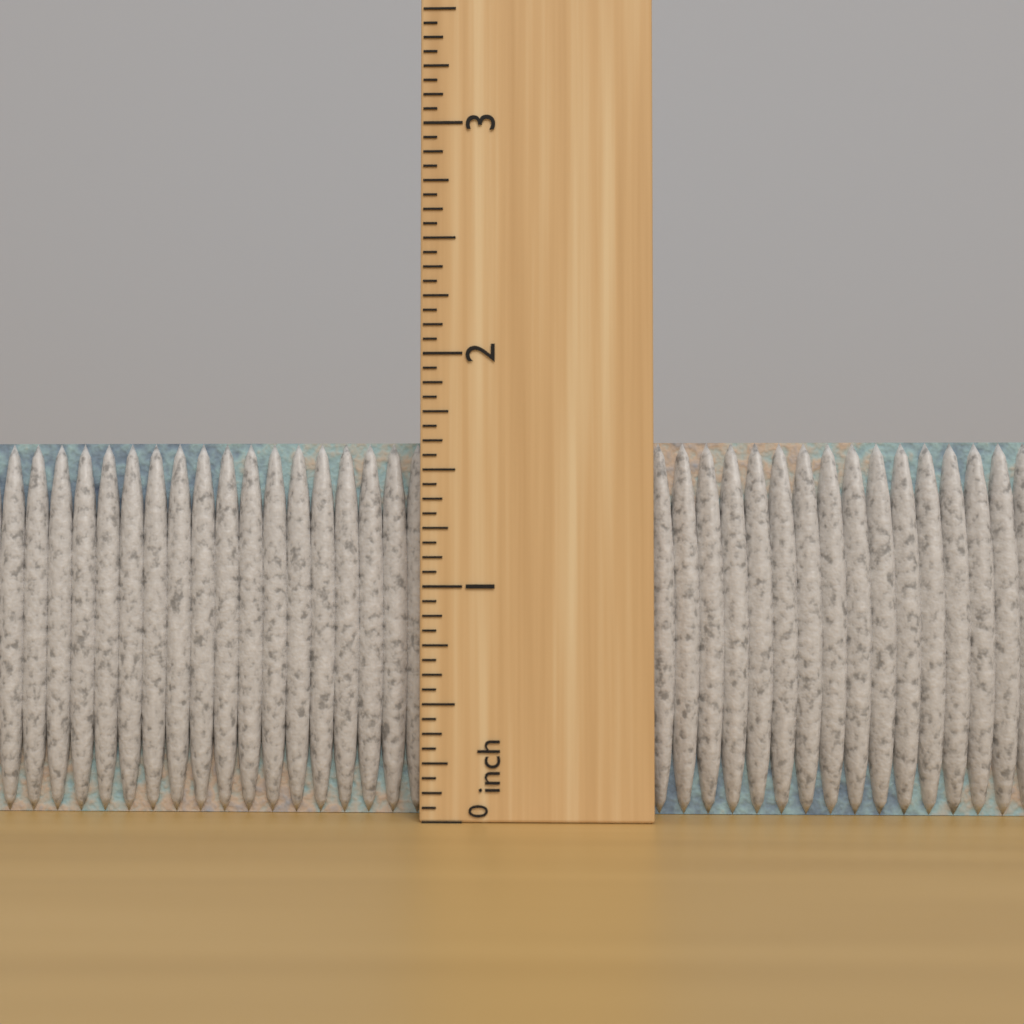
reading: 1.6250 inch
